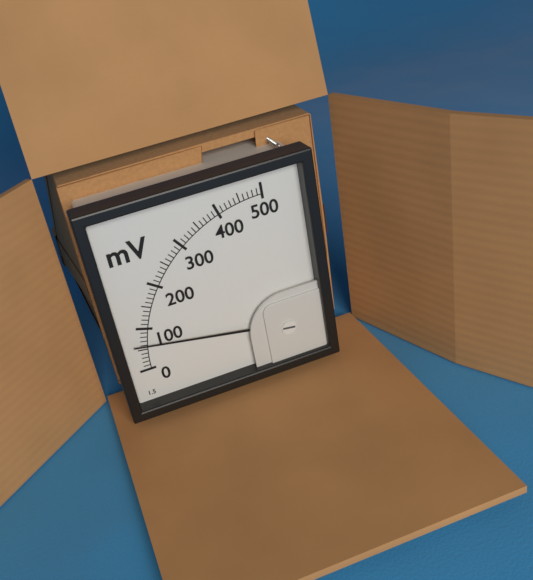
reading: 60 mV
